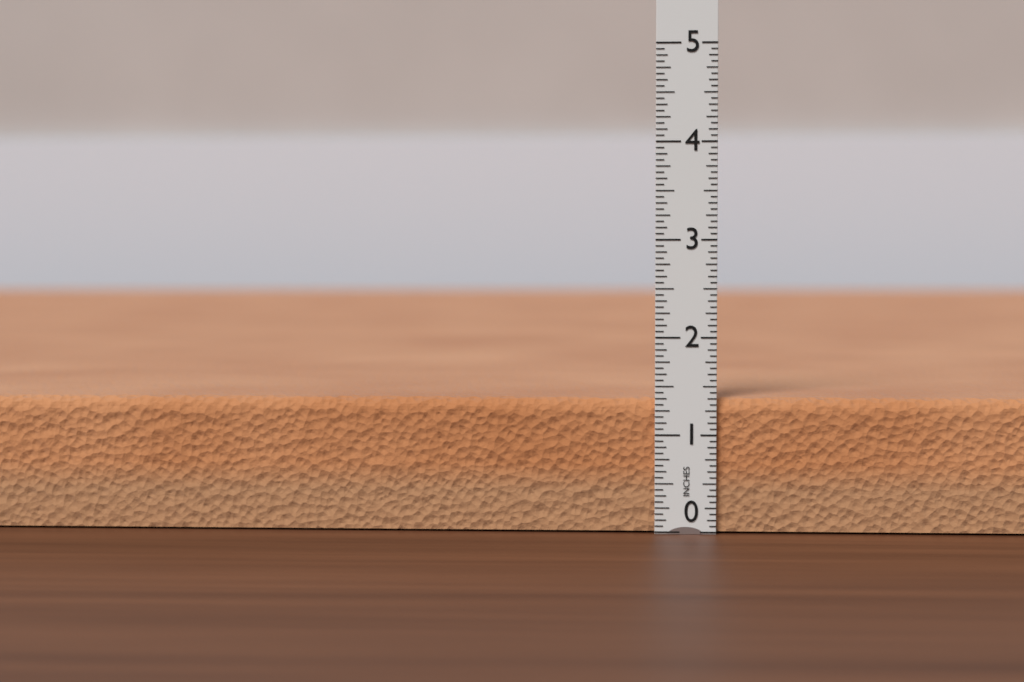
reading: 1.3750 in
